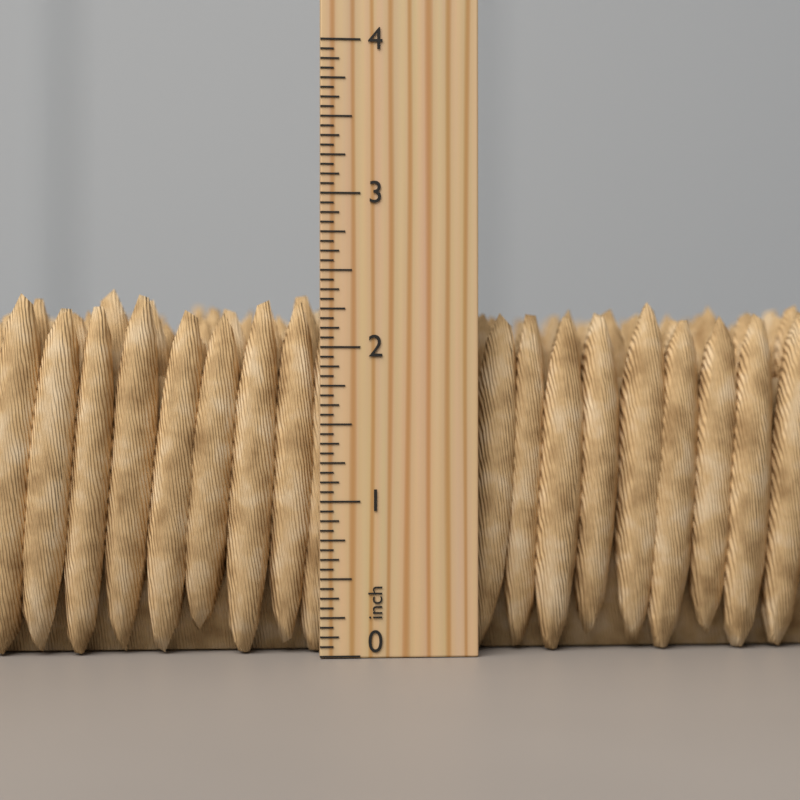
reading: 2.4375 inch
